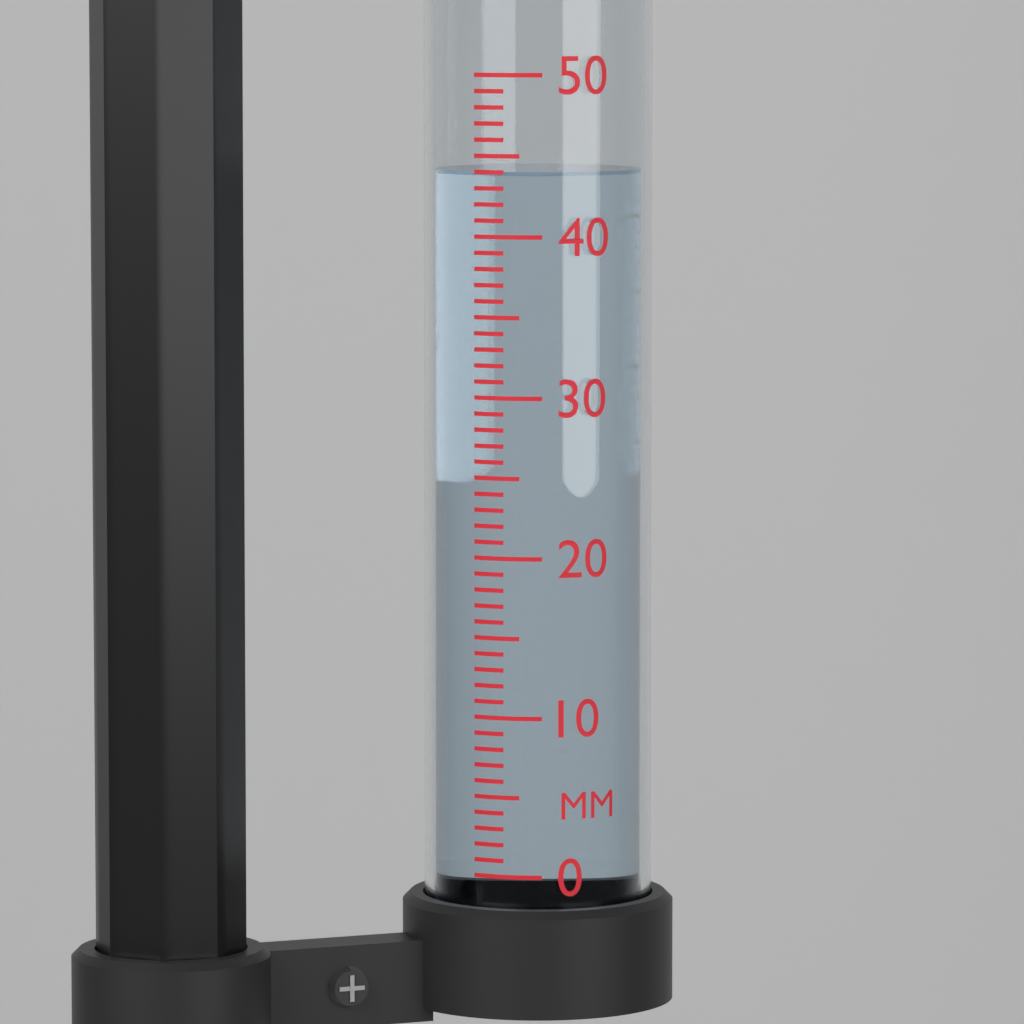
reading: 44 mm
